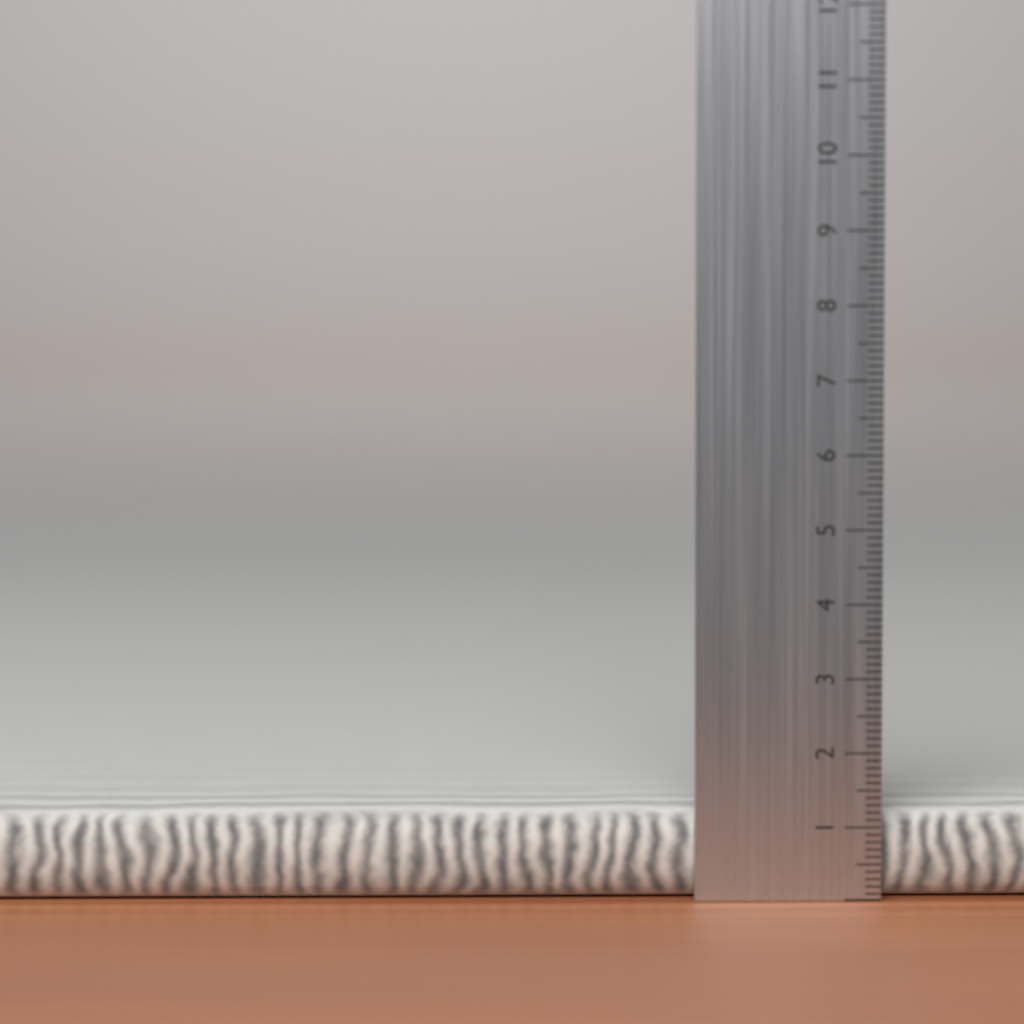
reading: 1.2 cm
